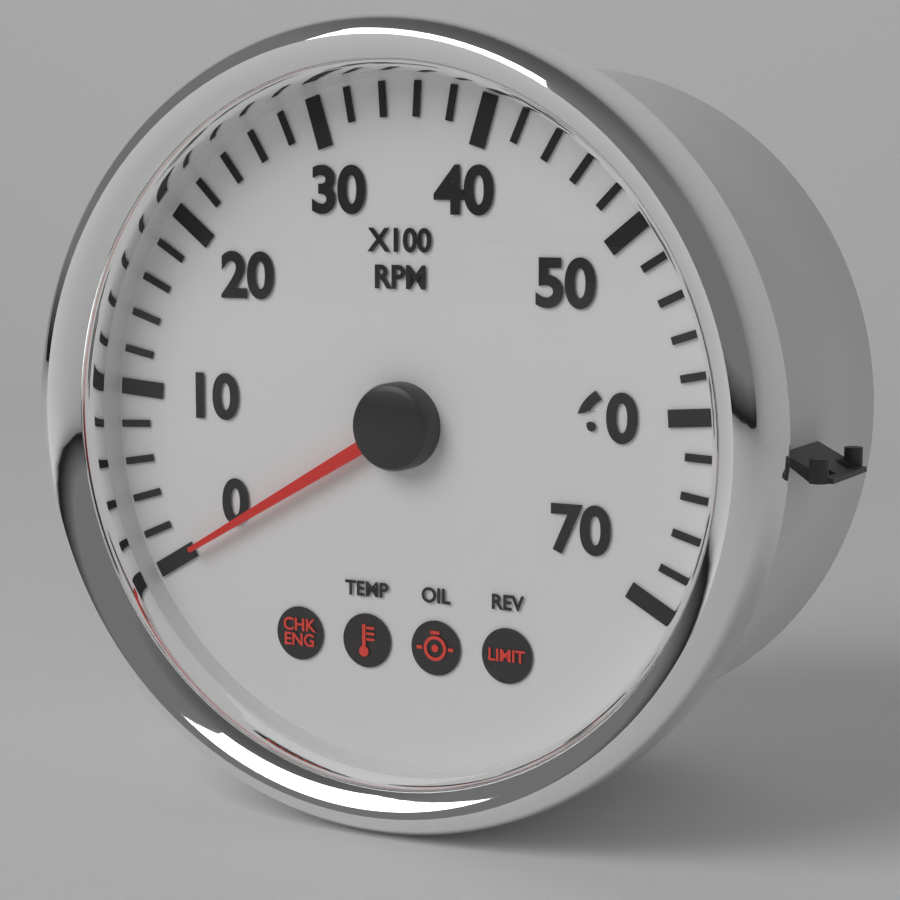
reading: 0 RPM
